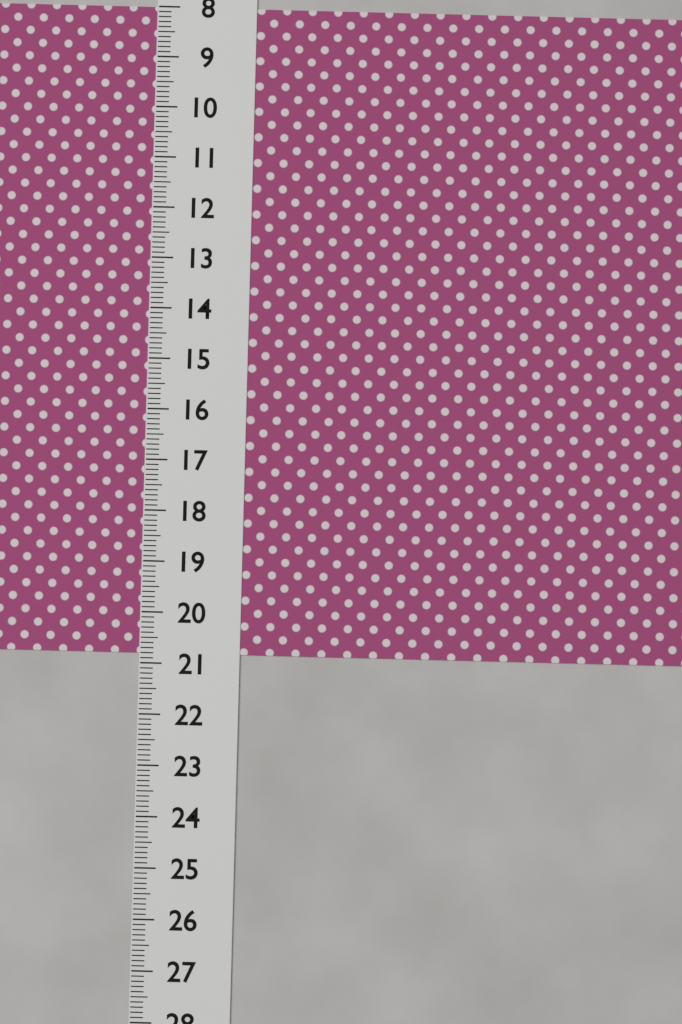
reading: 20.8 (no unit)
